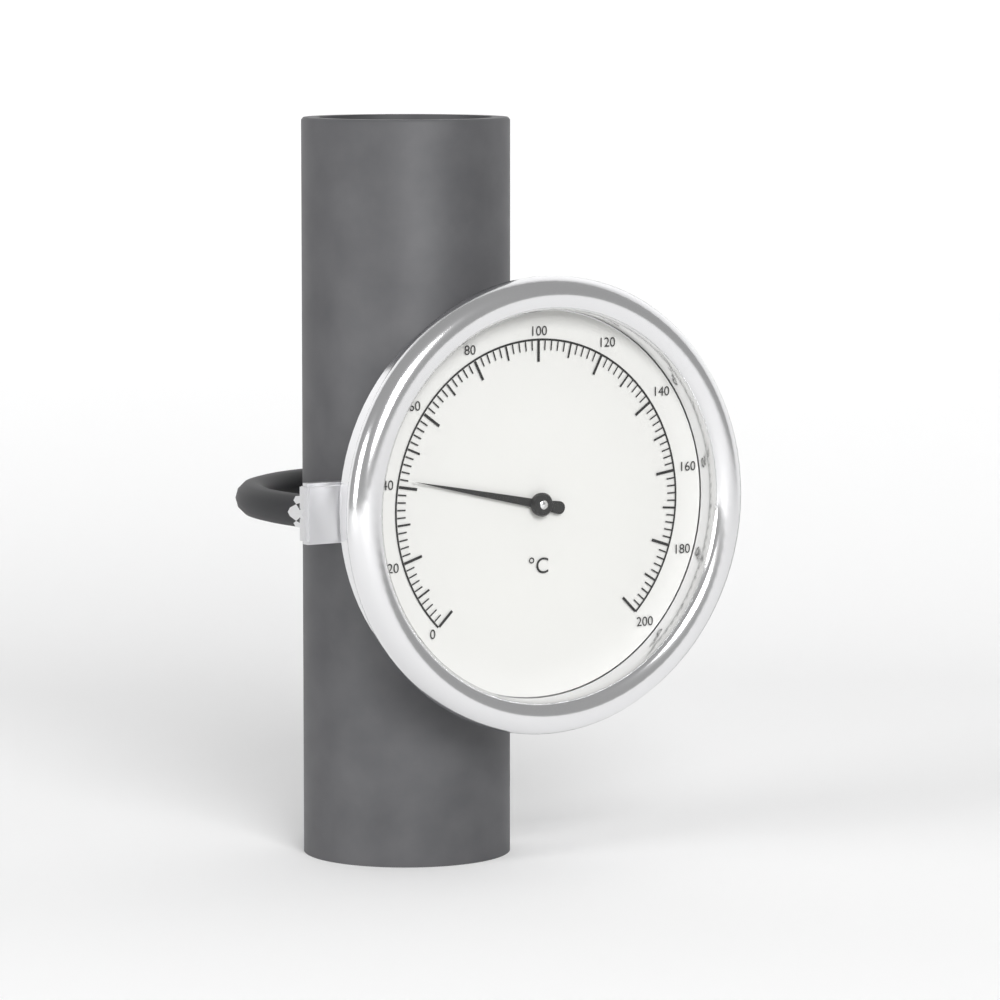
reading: 42 °C
